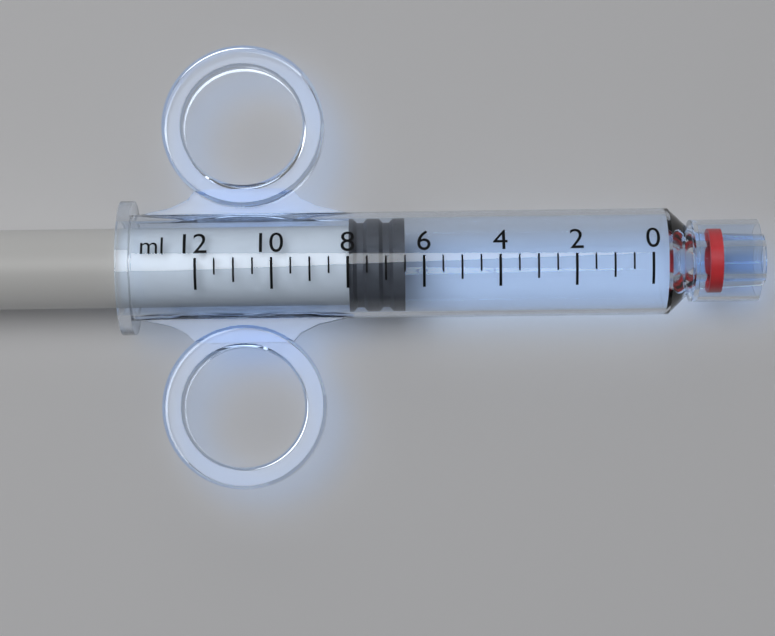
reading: 6.5 ml
